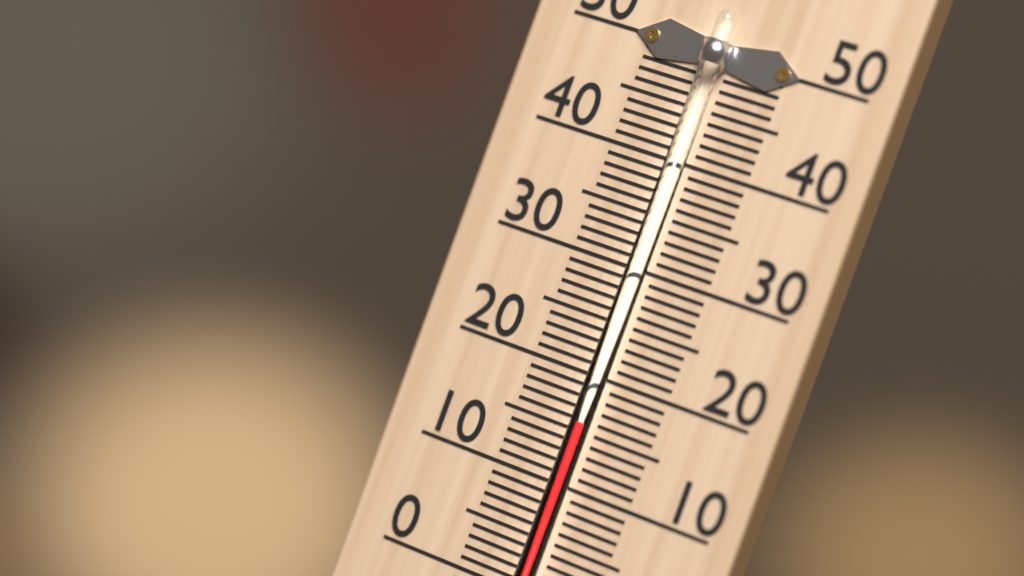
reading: 16 °C
